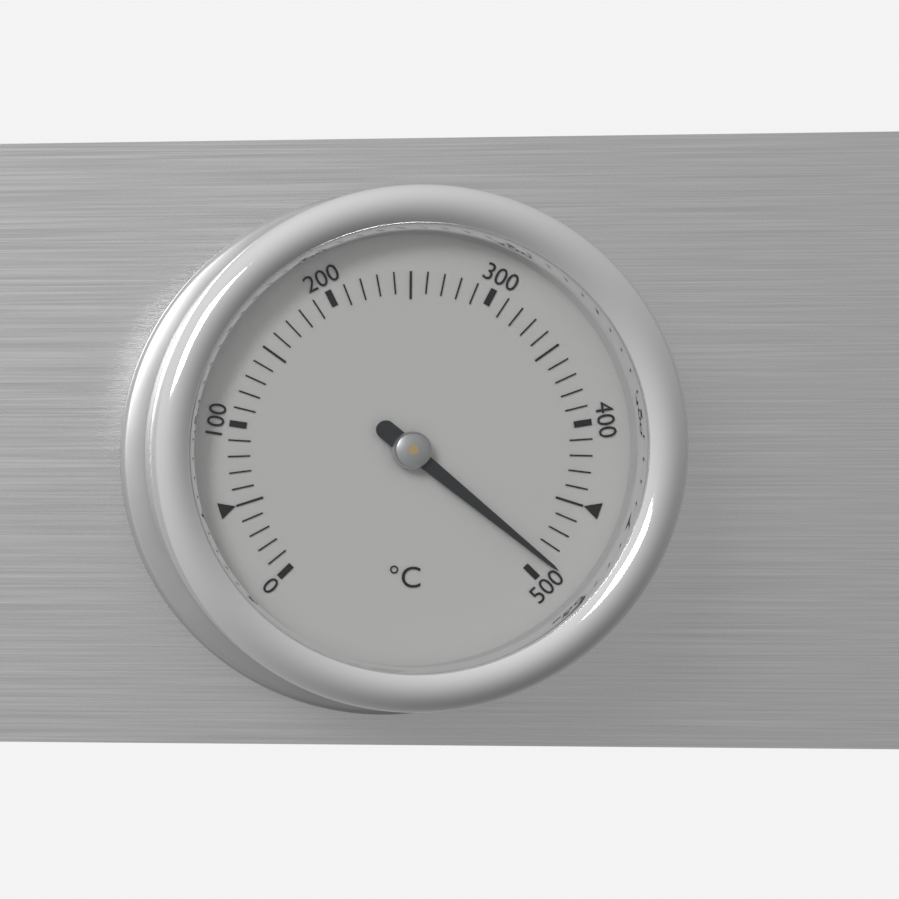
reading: 490 °C
